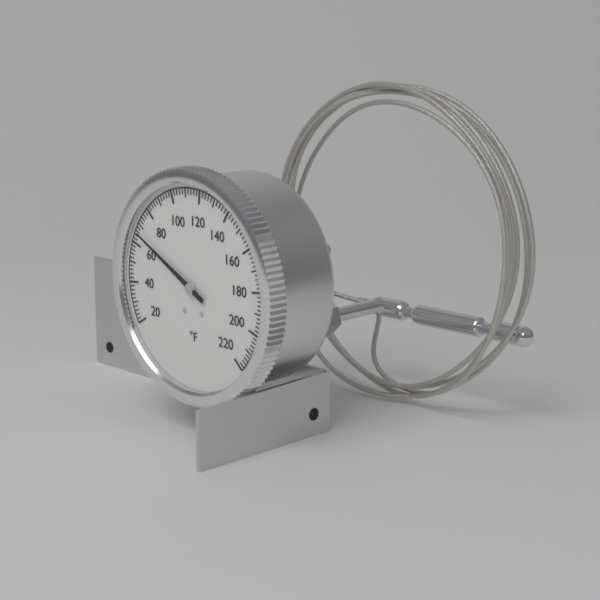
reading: 66 °F
